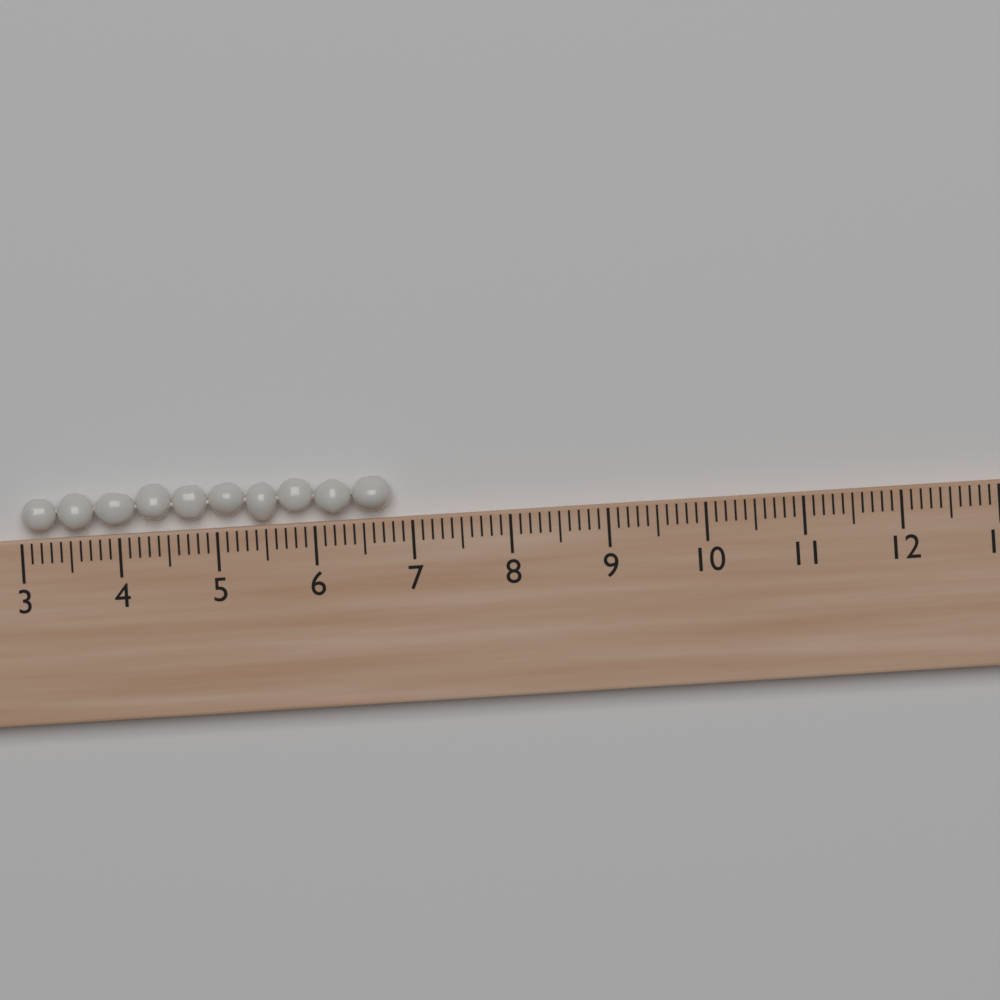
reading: 6.8 (no unit)
